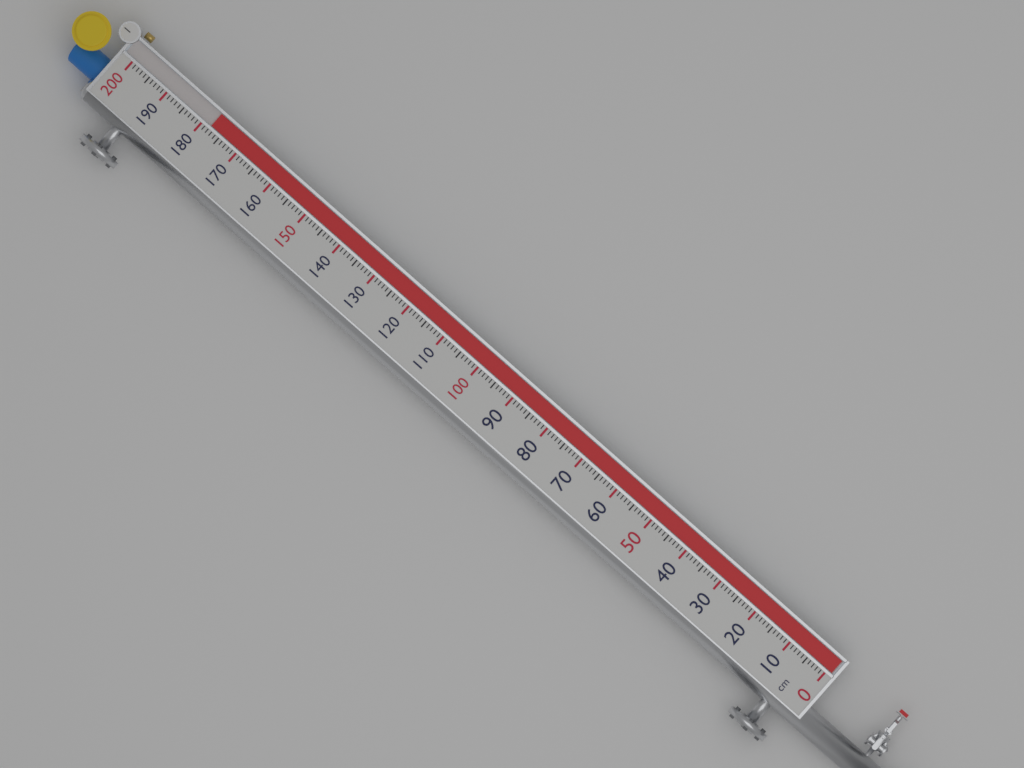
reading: 178 cm
